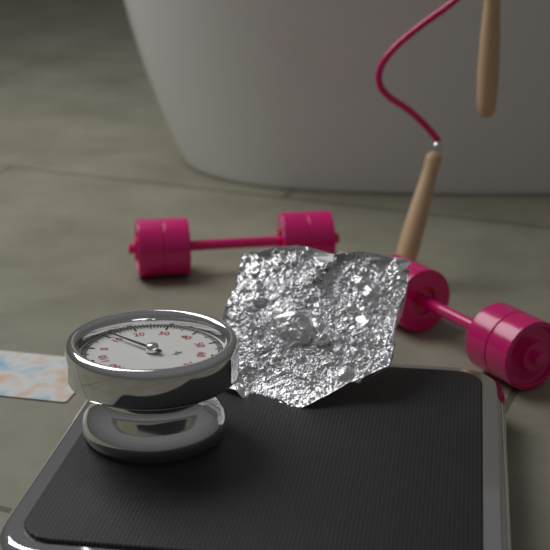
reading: 11 kg
